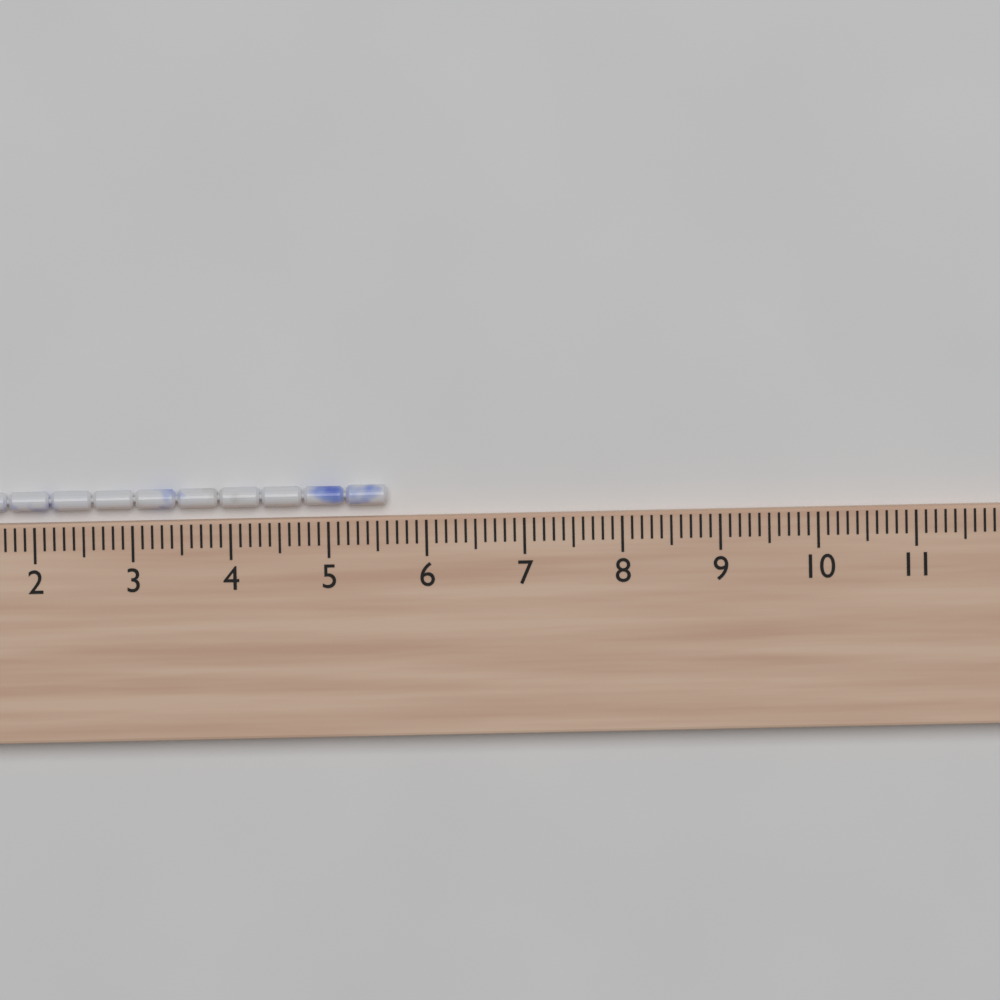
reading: 5.6 cm
